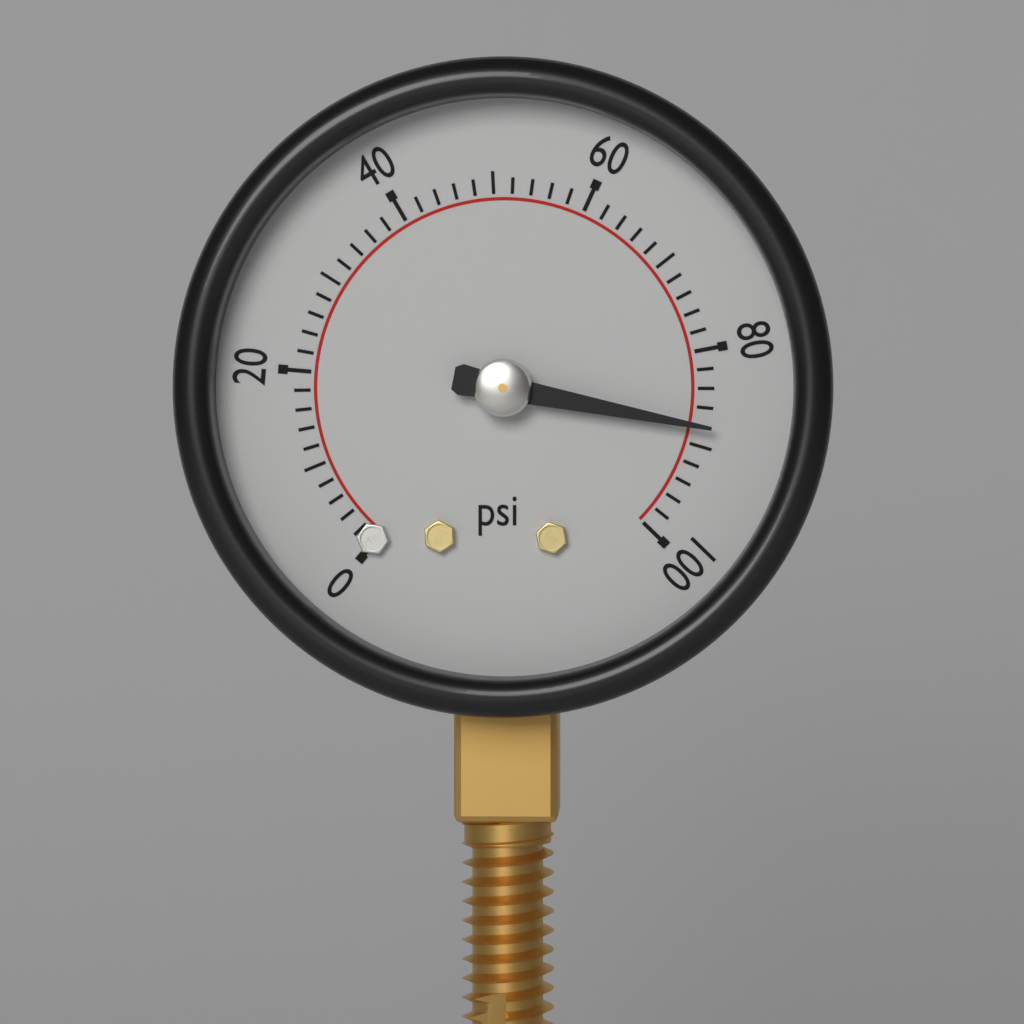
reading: 88 psi
